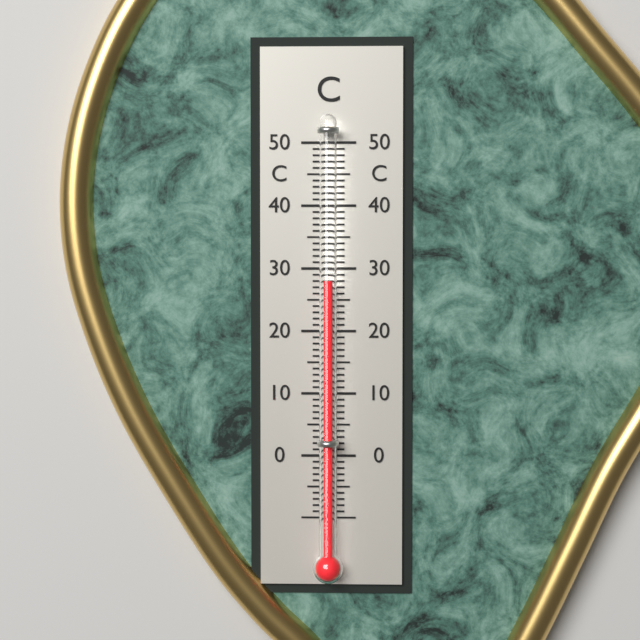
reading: 28 °C
